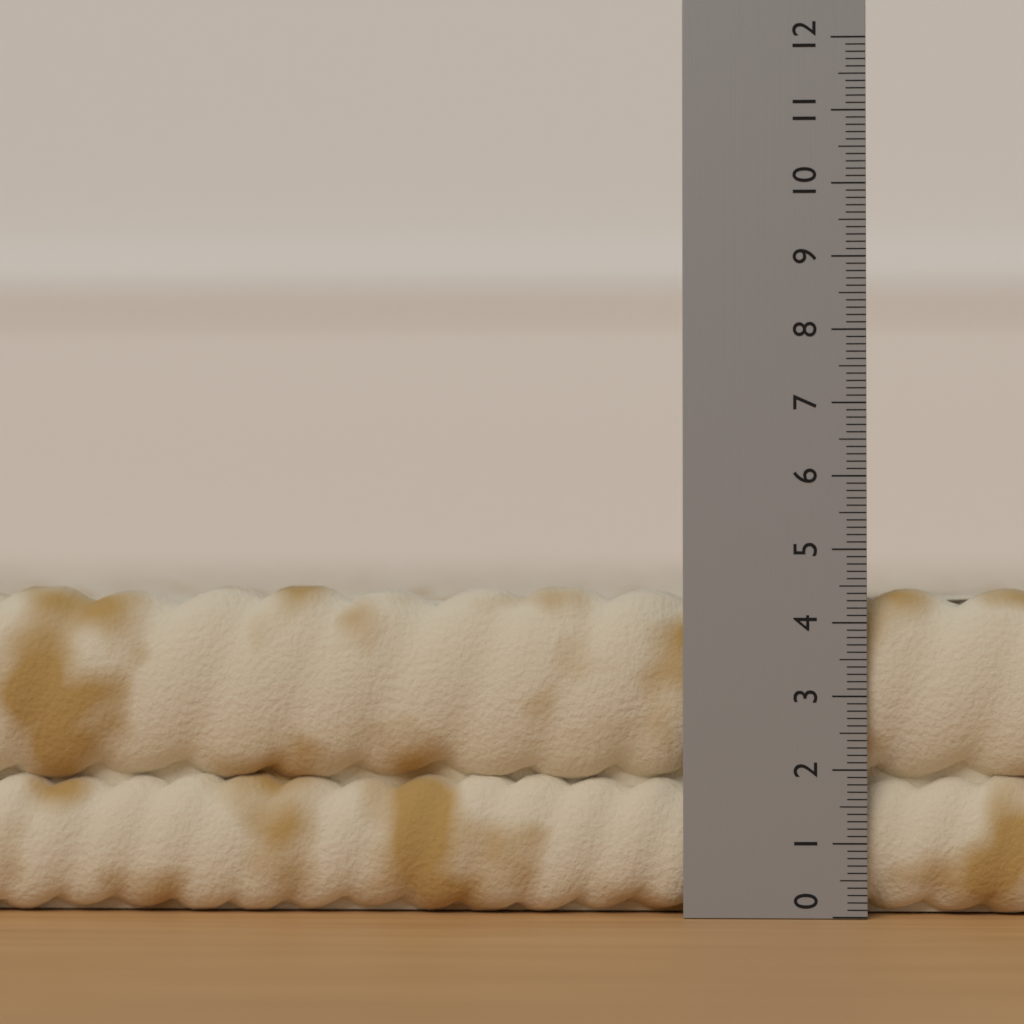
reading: 4.5 (no unit)
